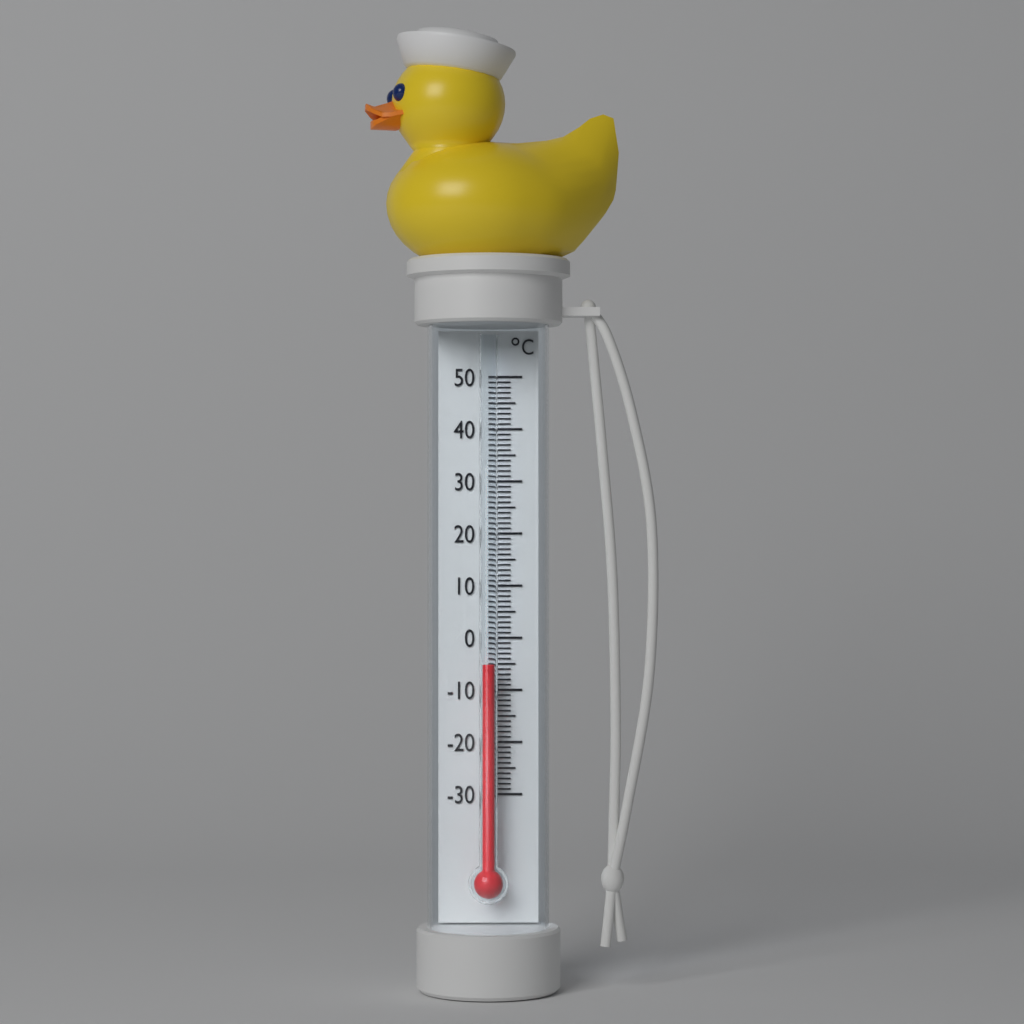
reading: -5 °C
